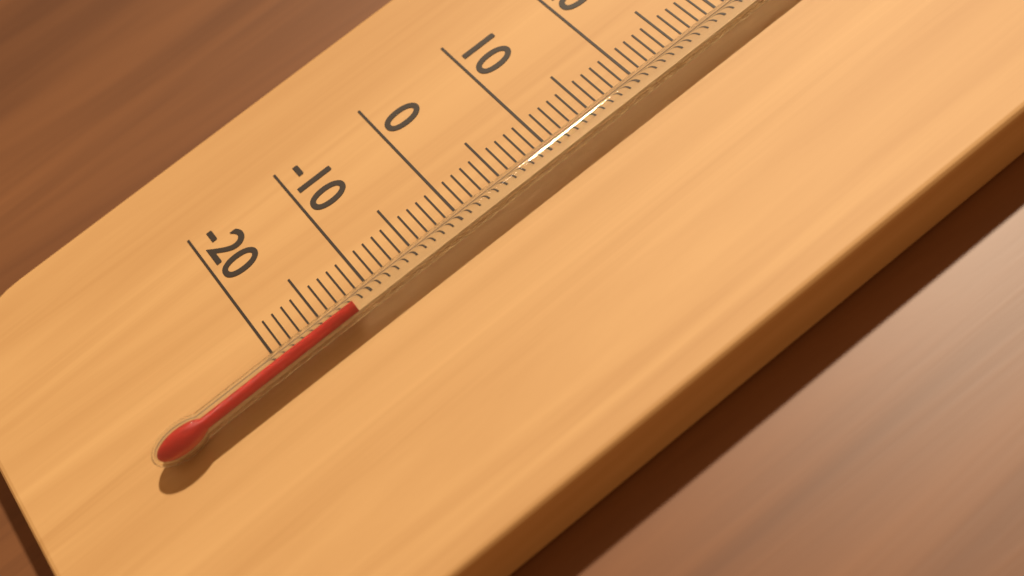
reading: -12 °C
